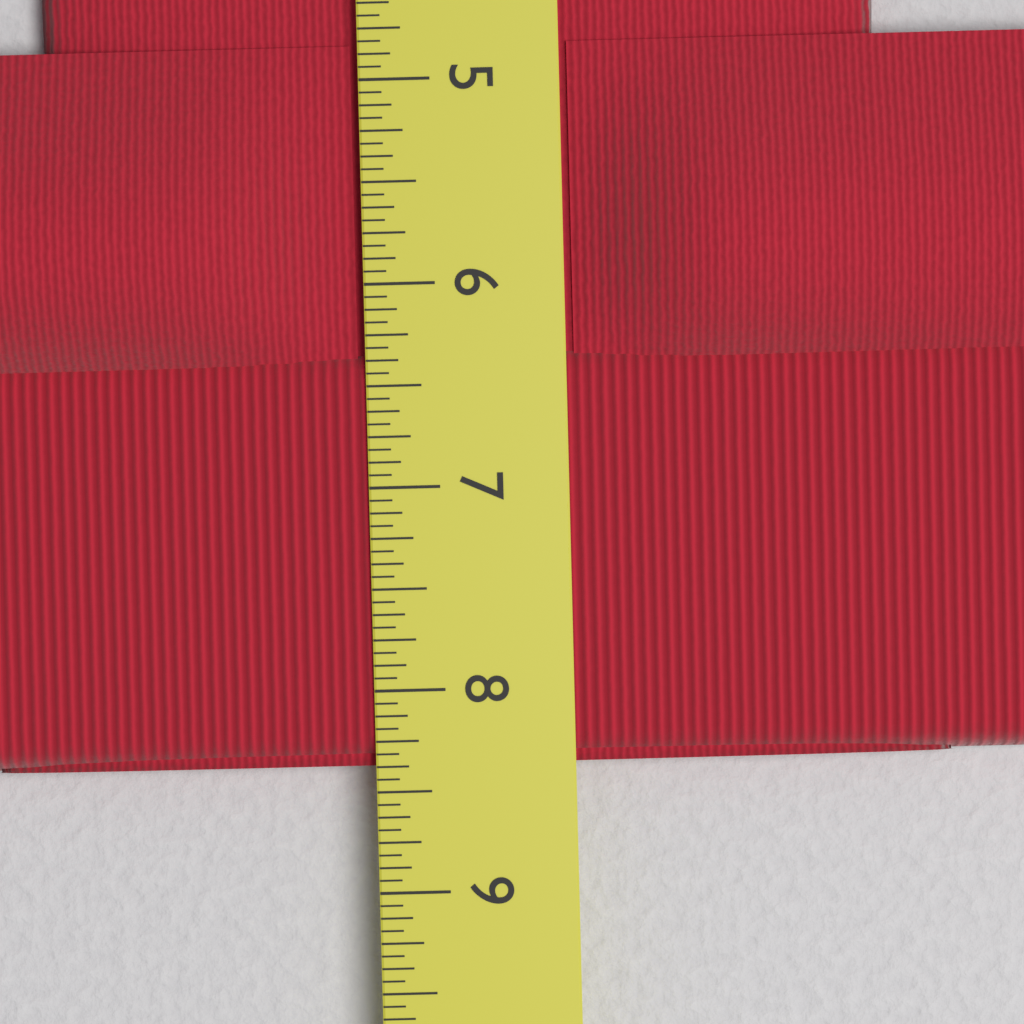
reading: 8.3750 in
